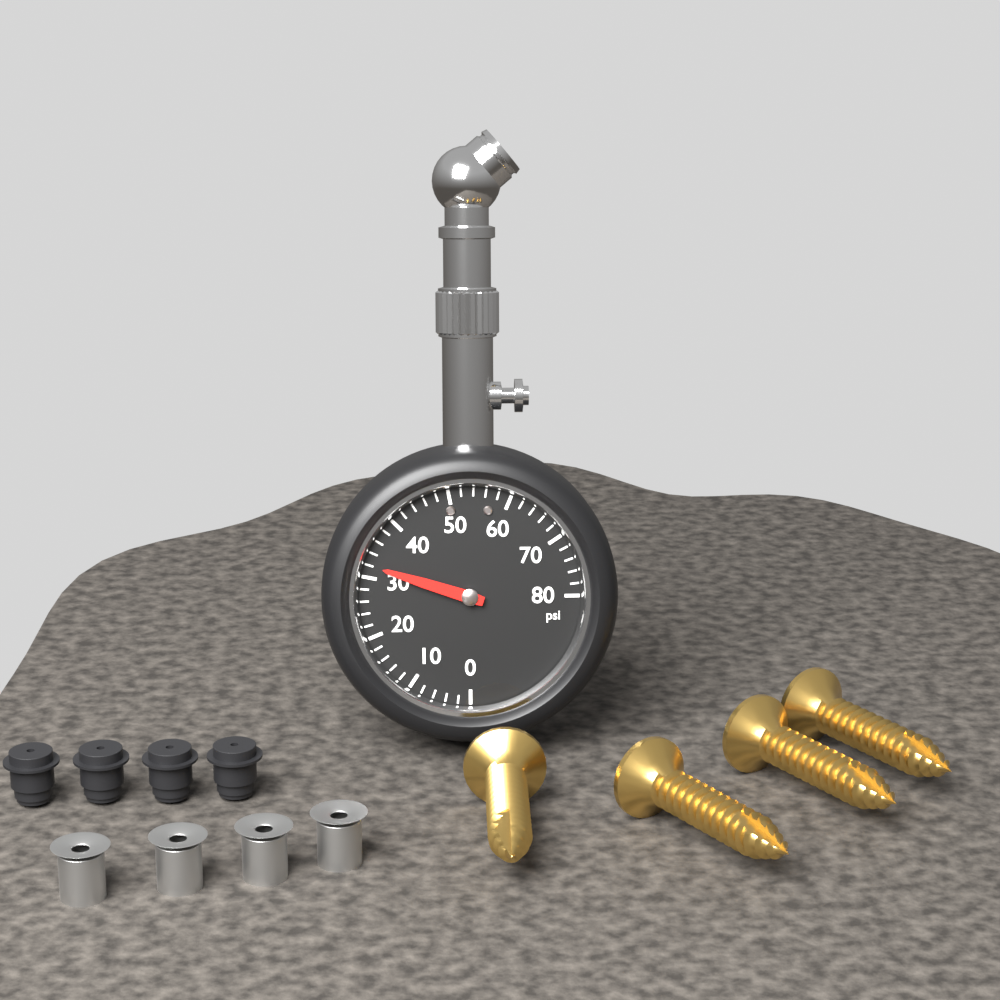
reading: 32 psi
